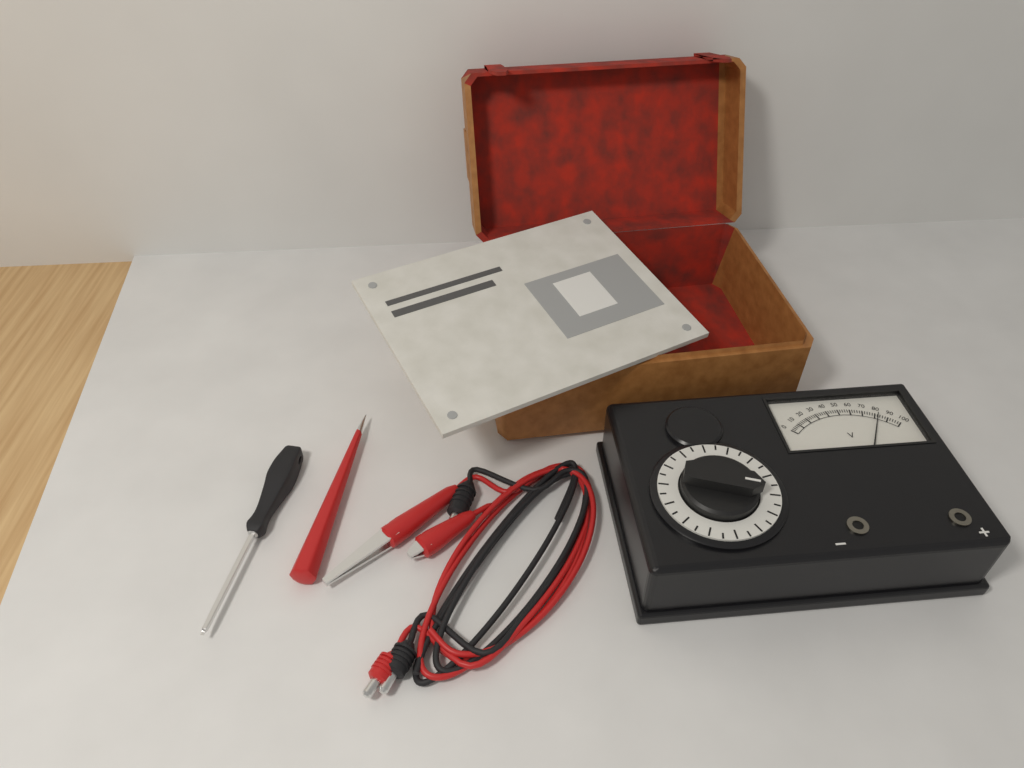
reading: 82 V
